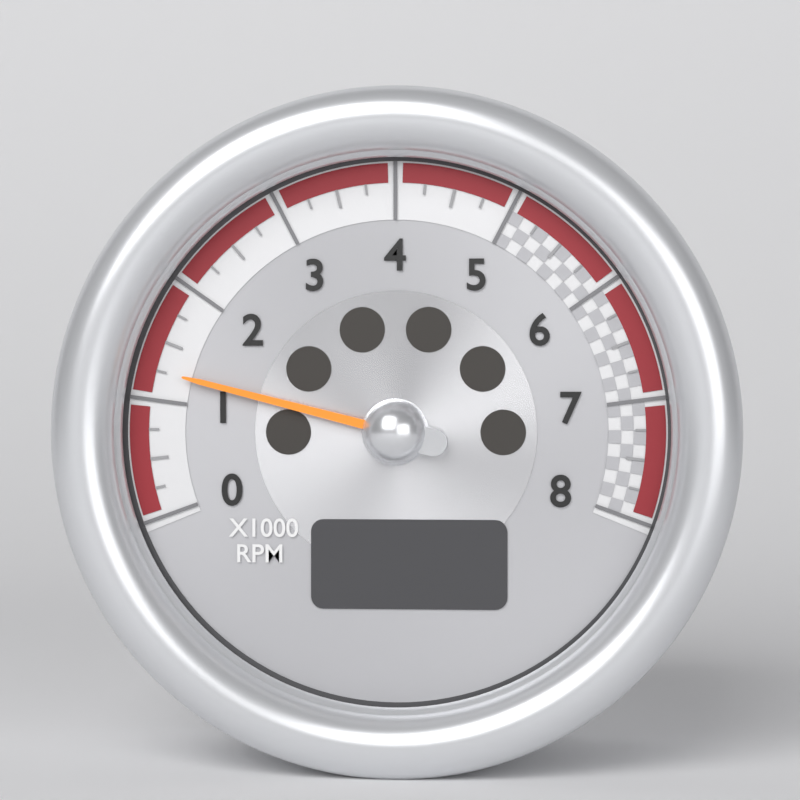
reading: 1.25 x1000 RPM
